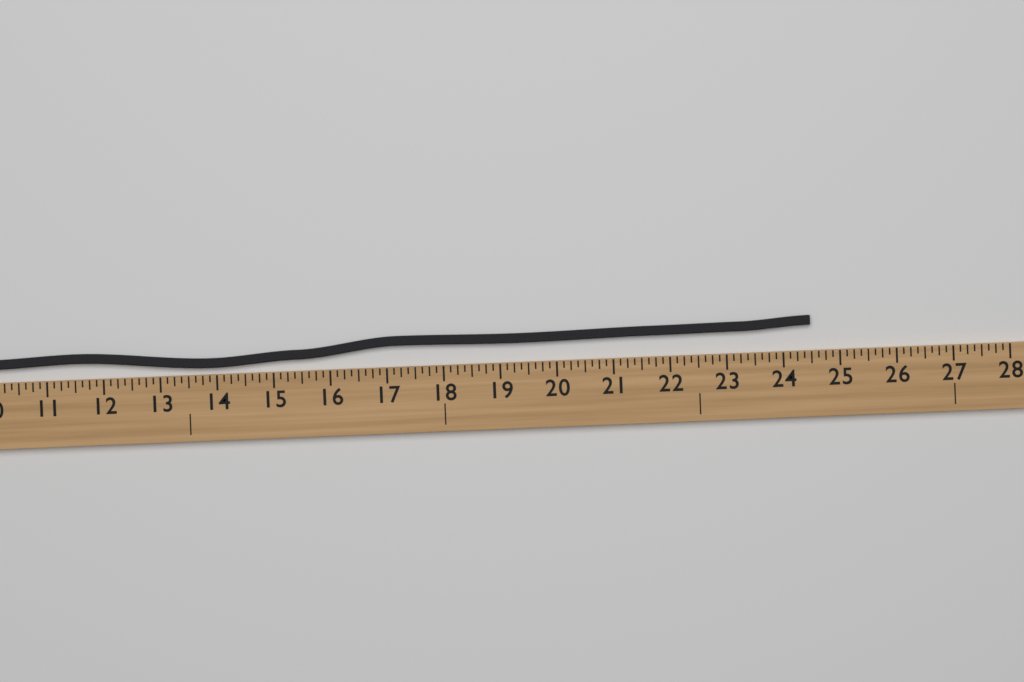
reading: 24.500 (no unit)
